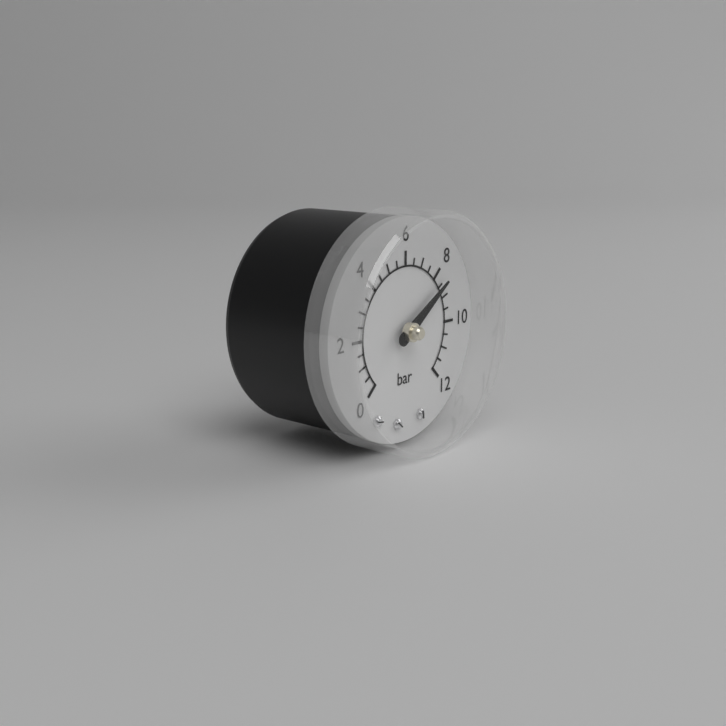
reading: 8.5 bar
